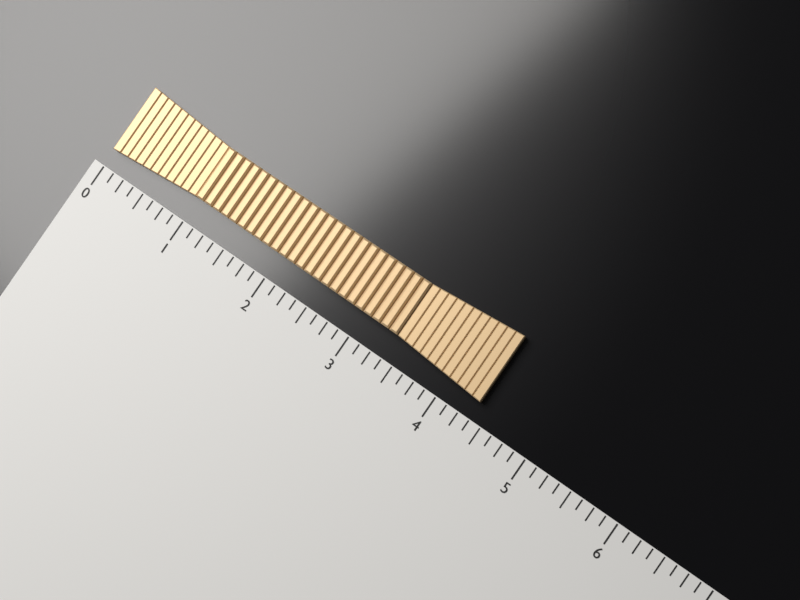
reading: 4.375 (no unit)
